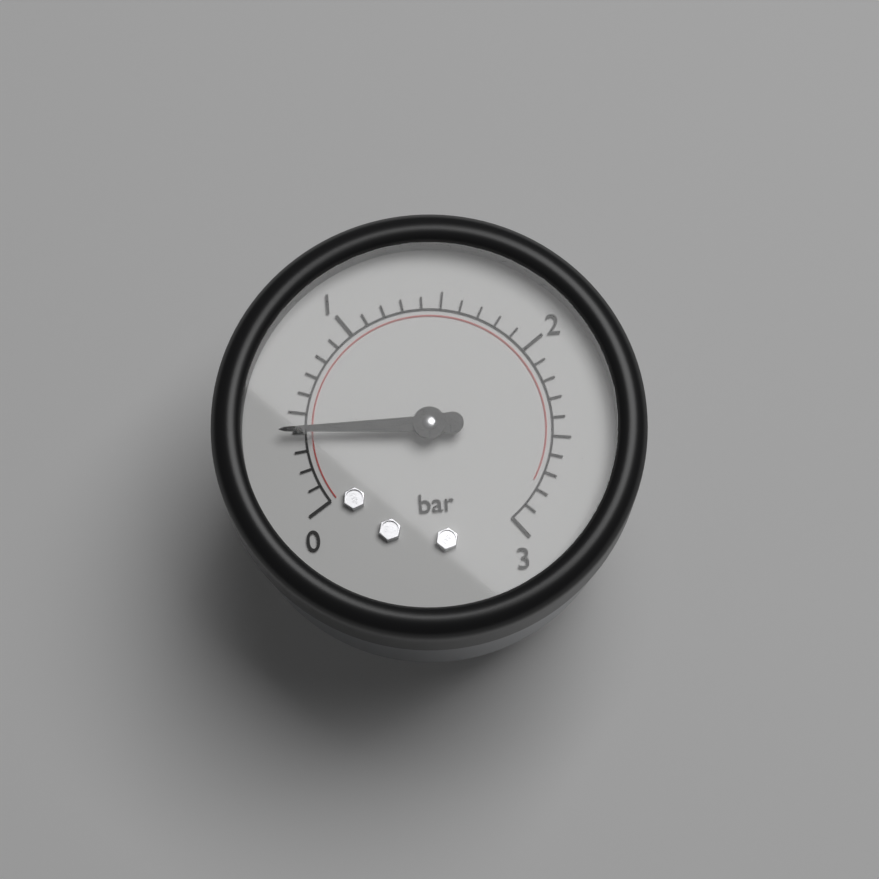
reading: 0.4 bar
